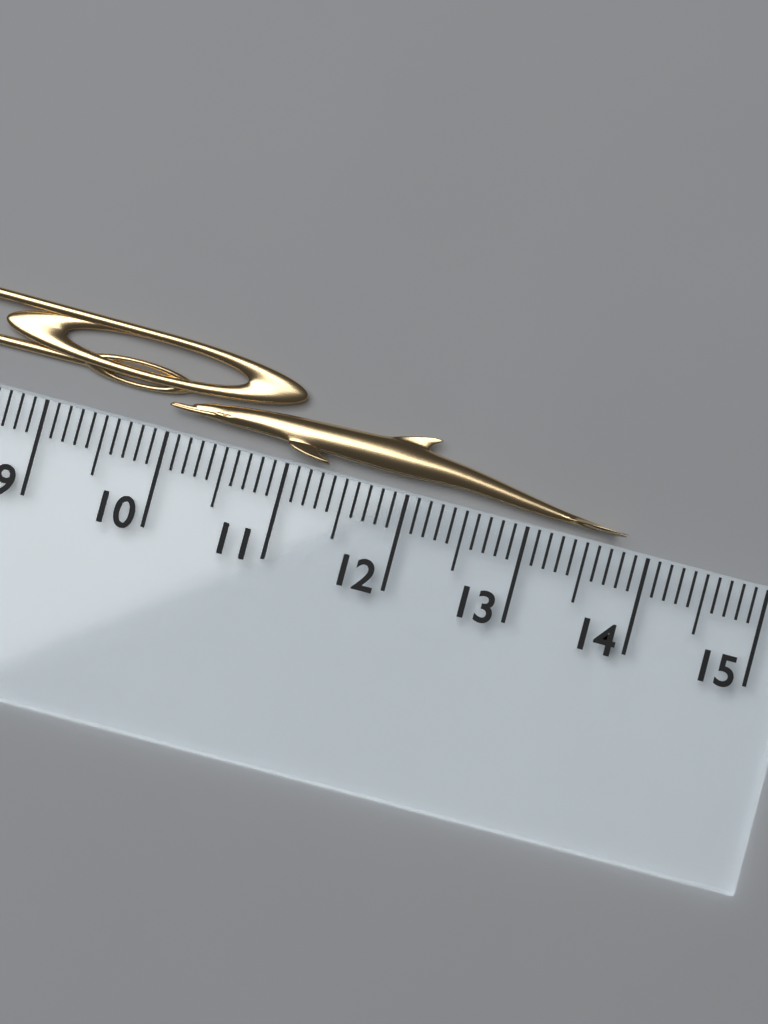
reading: 13.8 cm
